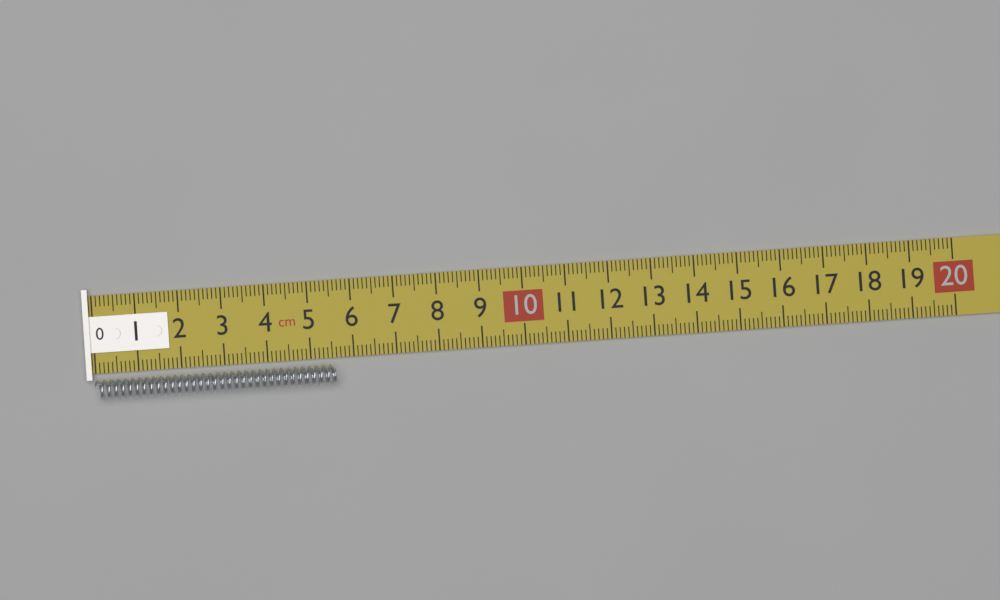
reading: 5.6 cm
